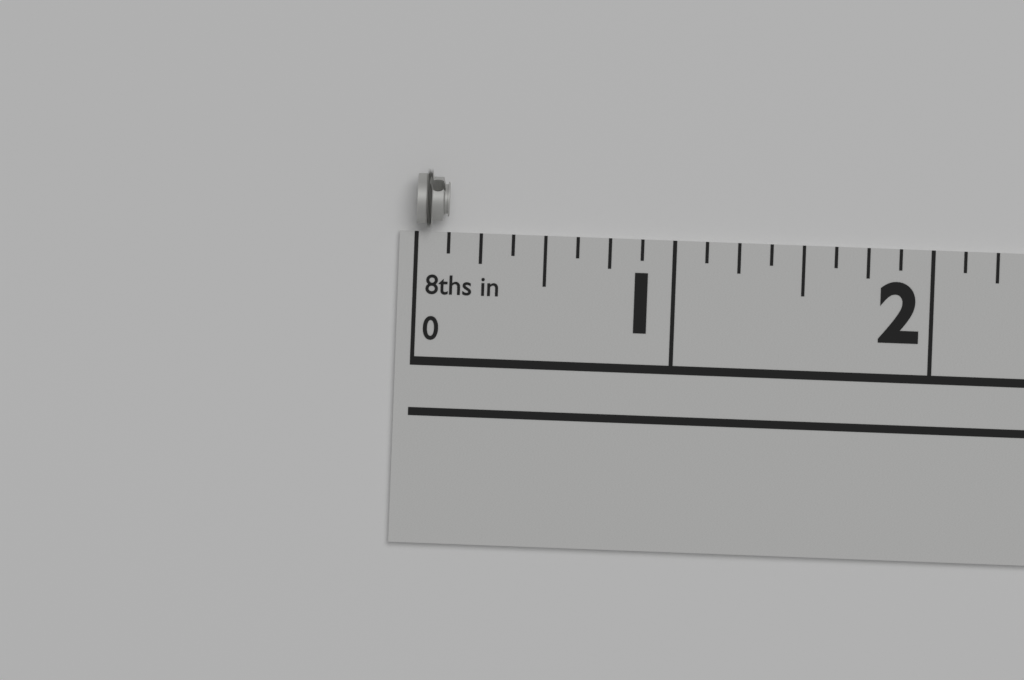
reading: 0.125 in
